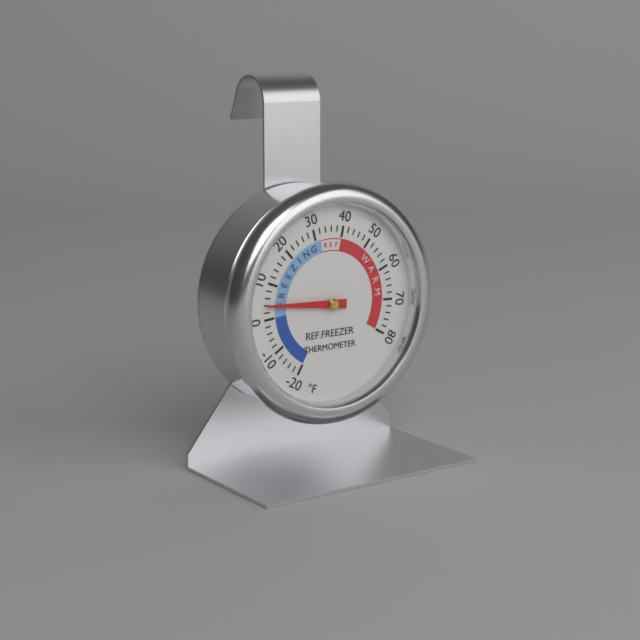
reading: 4 °F
